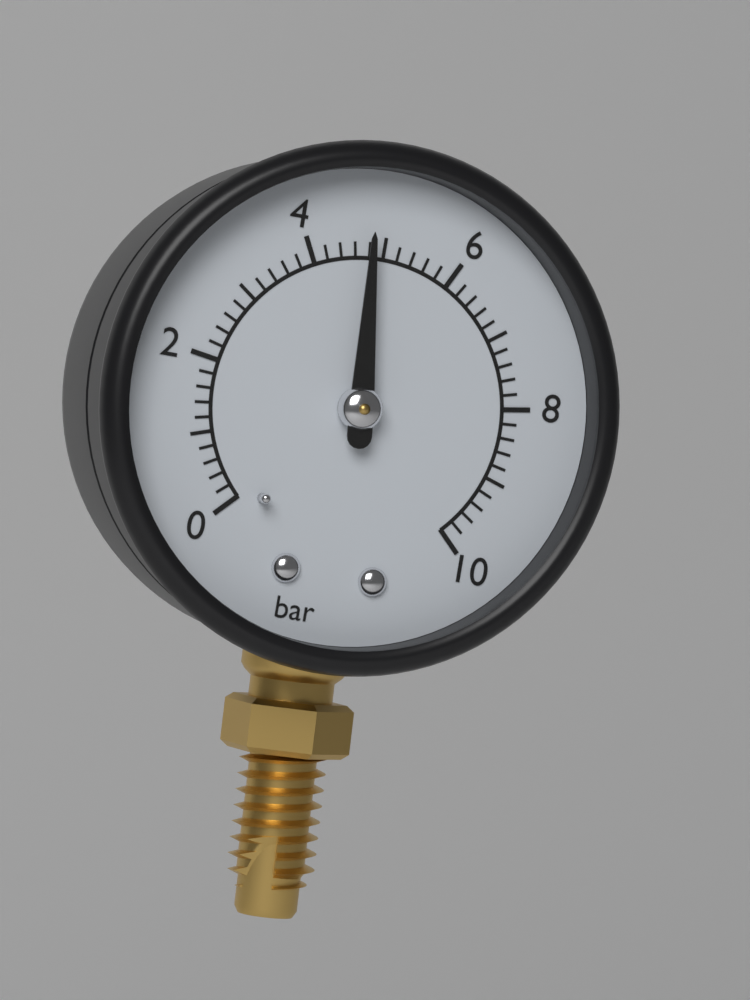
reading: 4.8 bar
